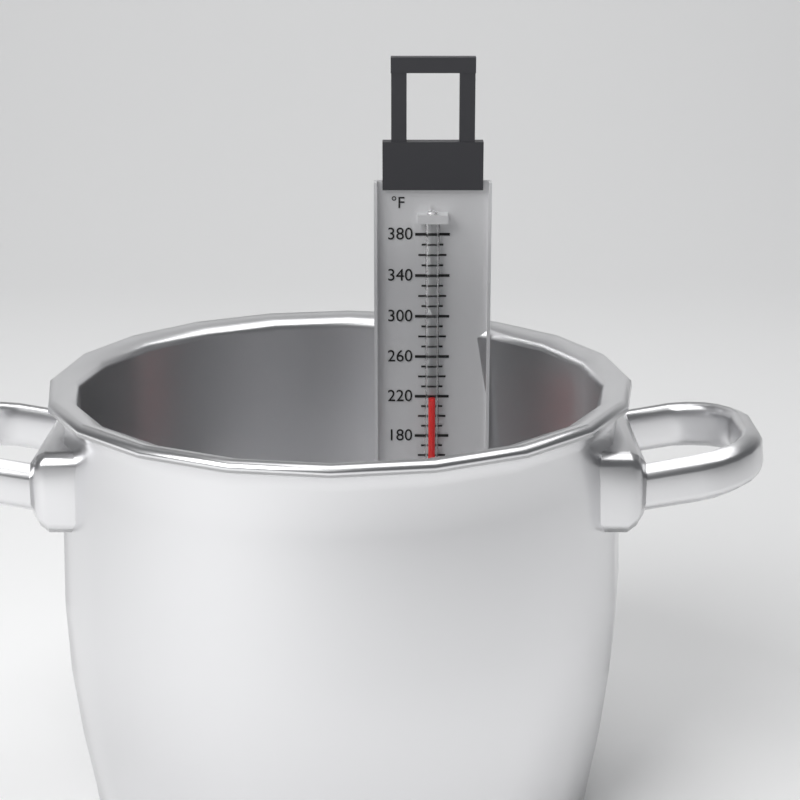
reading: 220 °F
